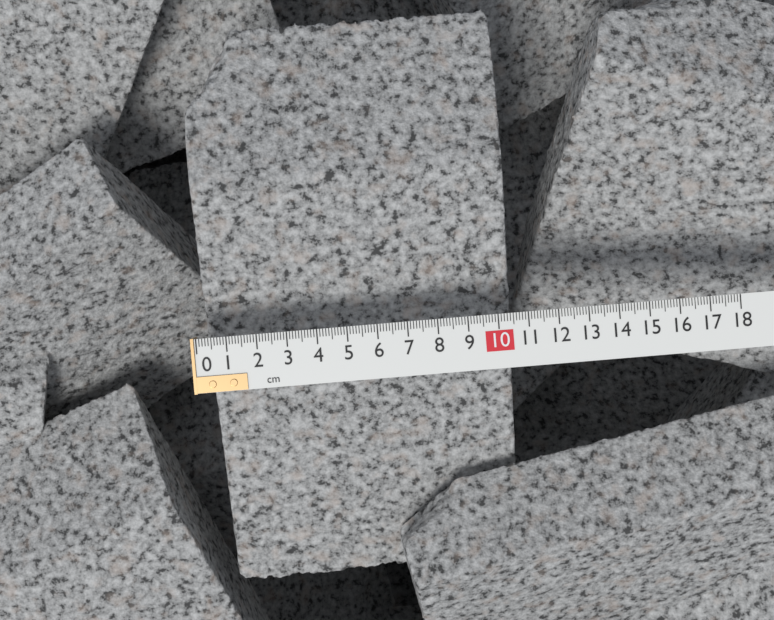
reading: 10.6 cm
